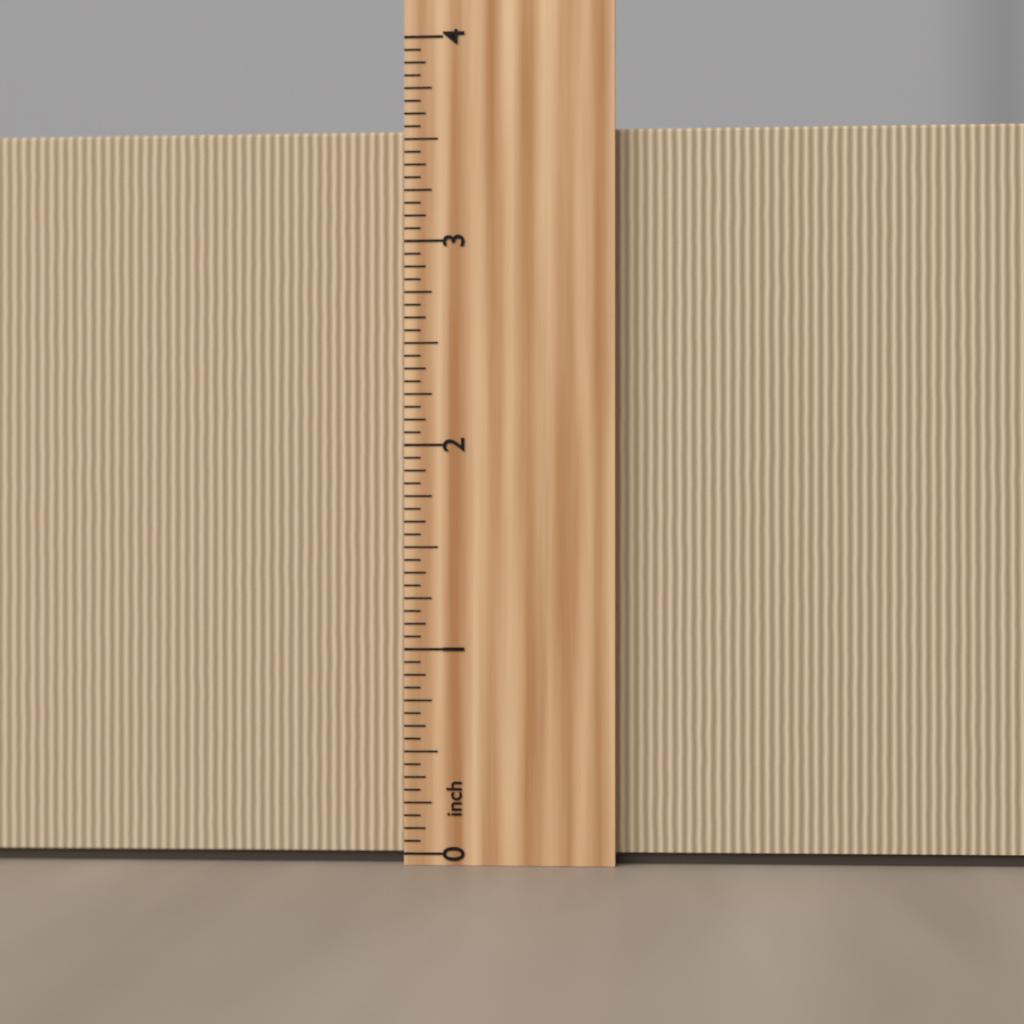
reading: 3.5625 inch
